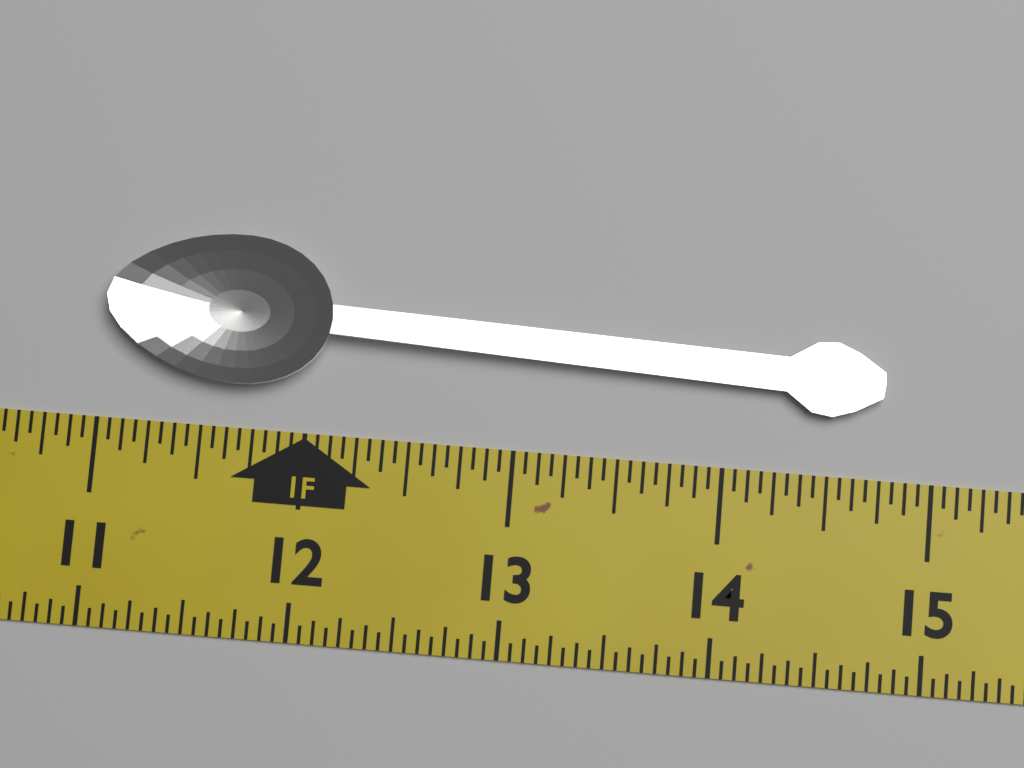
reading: 14.7500 in
